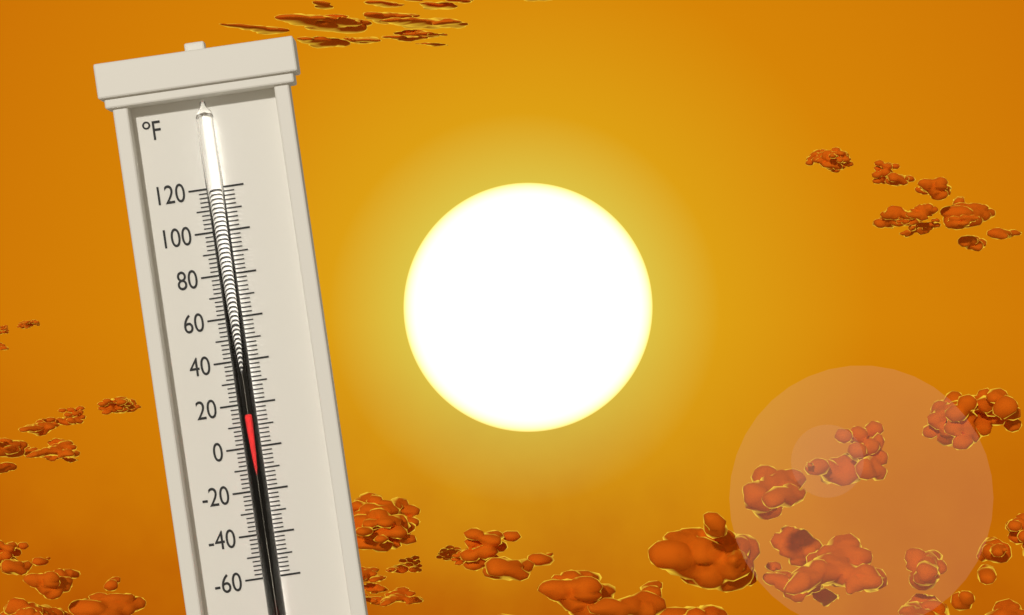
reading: 16 °F
